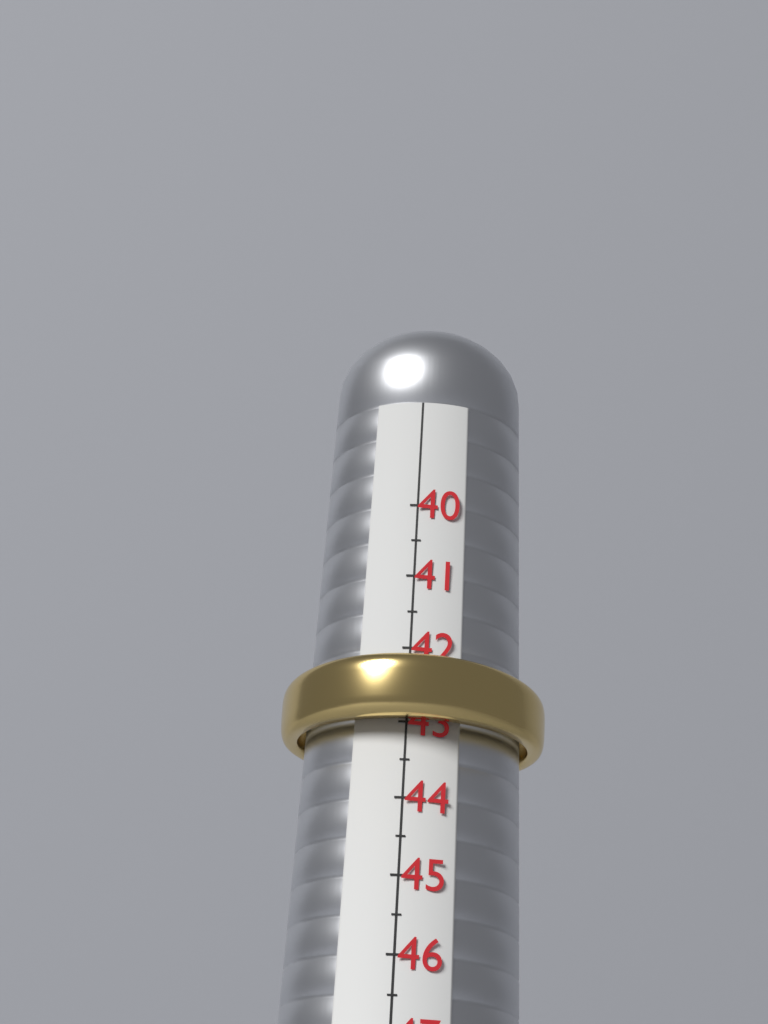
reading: 43.0 (no unit)
